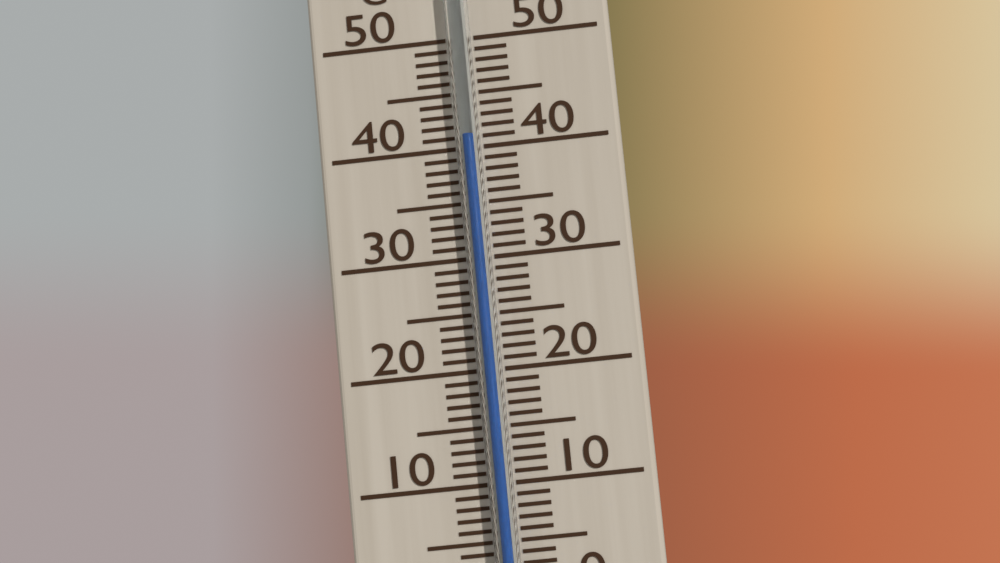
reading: 41 °C
